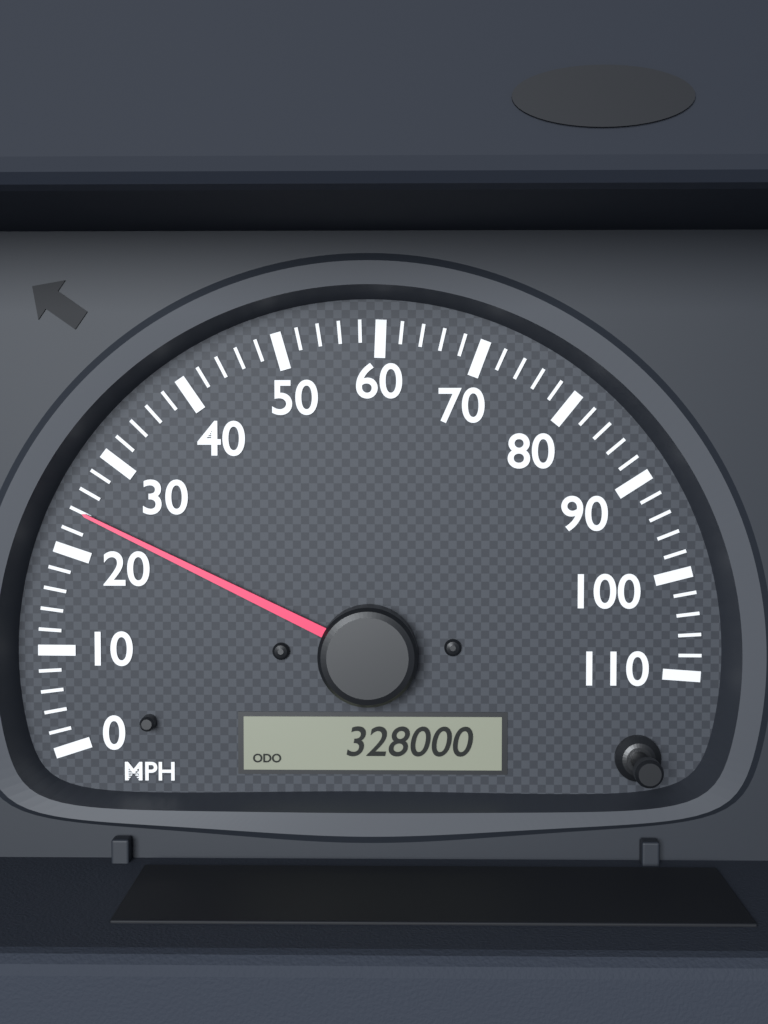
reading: 24 MPH
